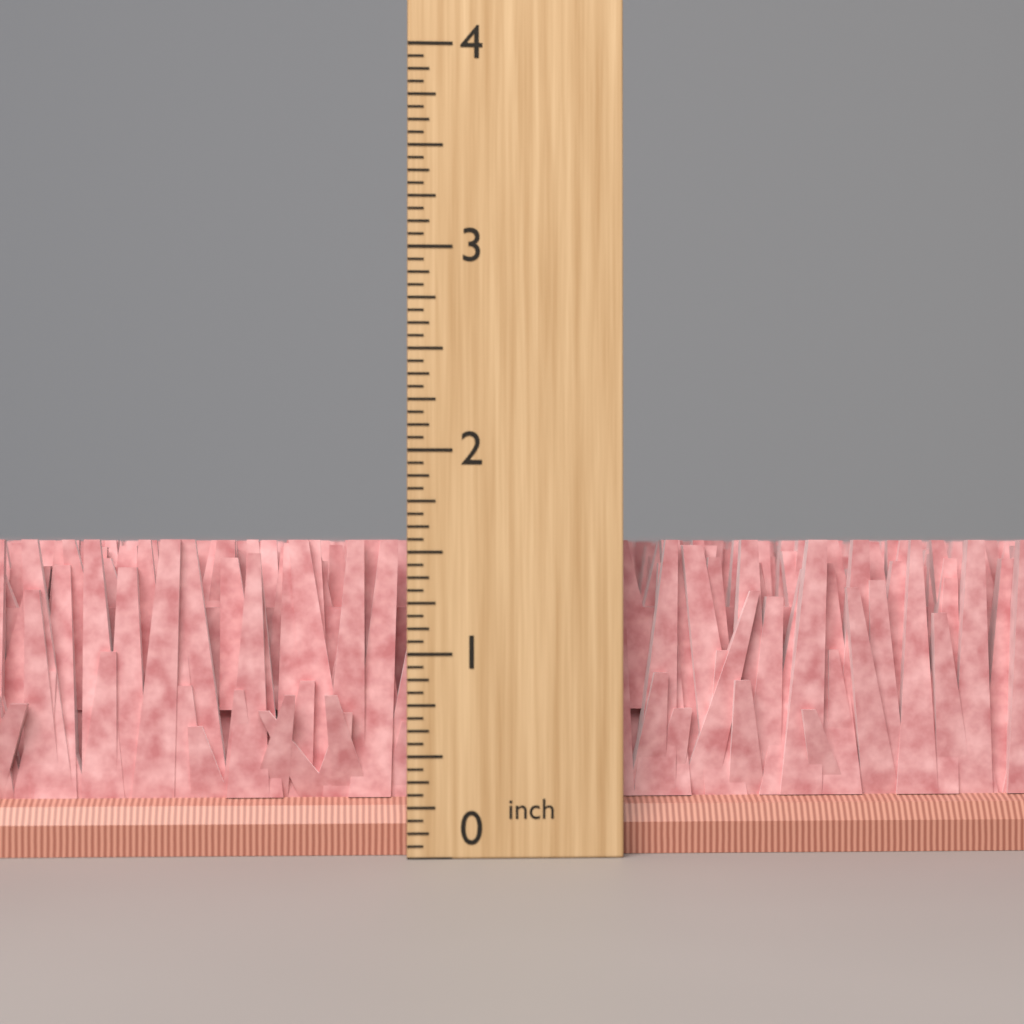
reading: 1.5625 inch
